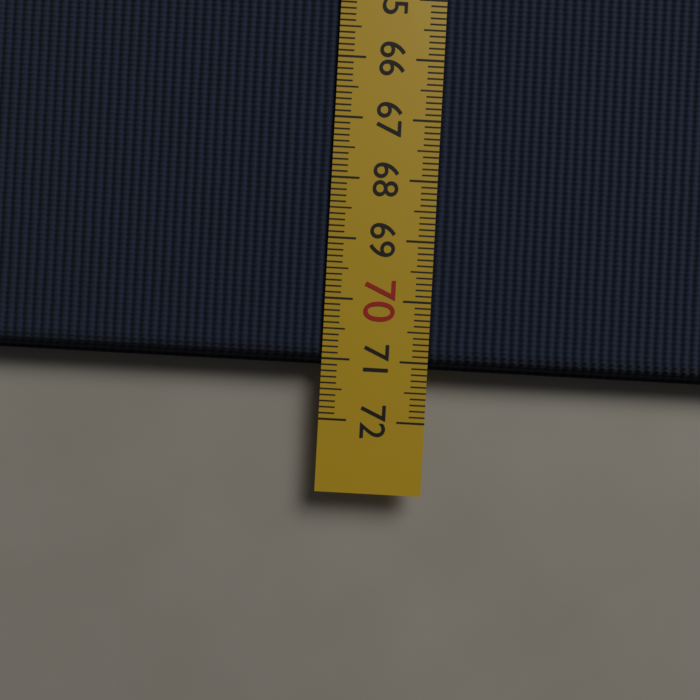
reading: 71.1 cm
